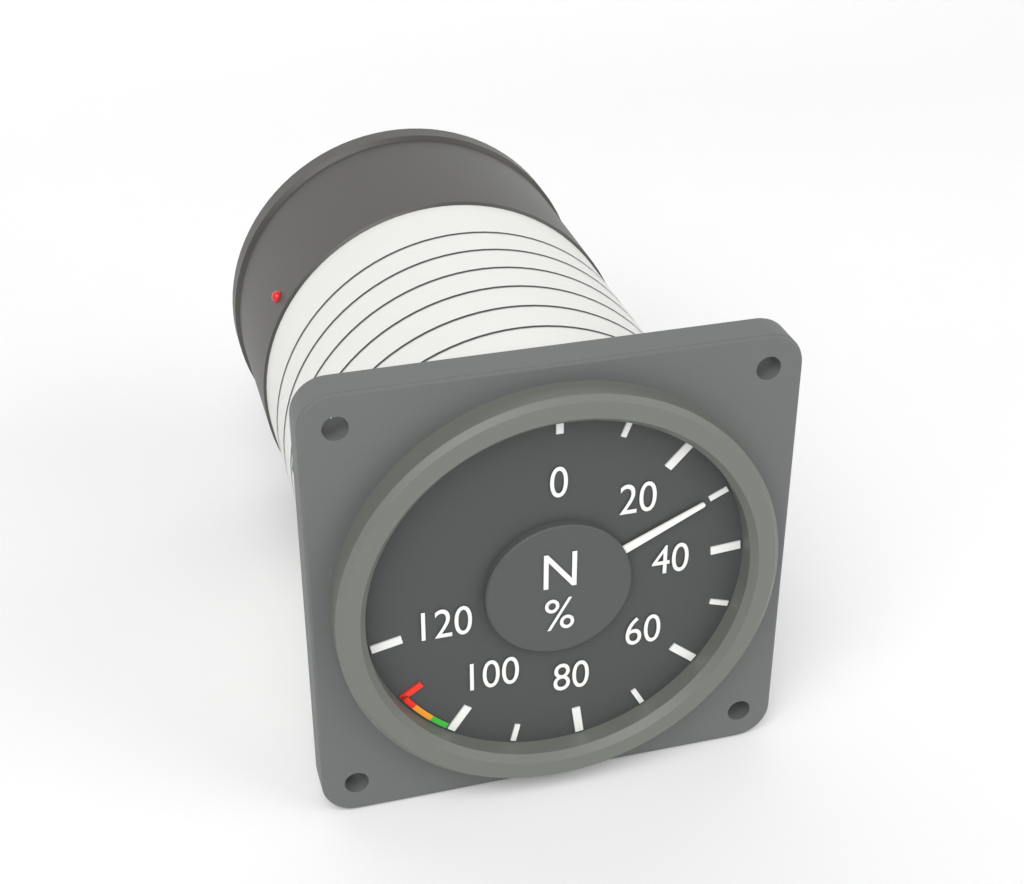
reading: 30 %
